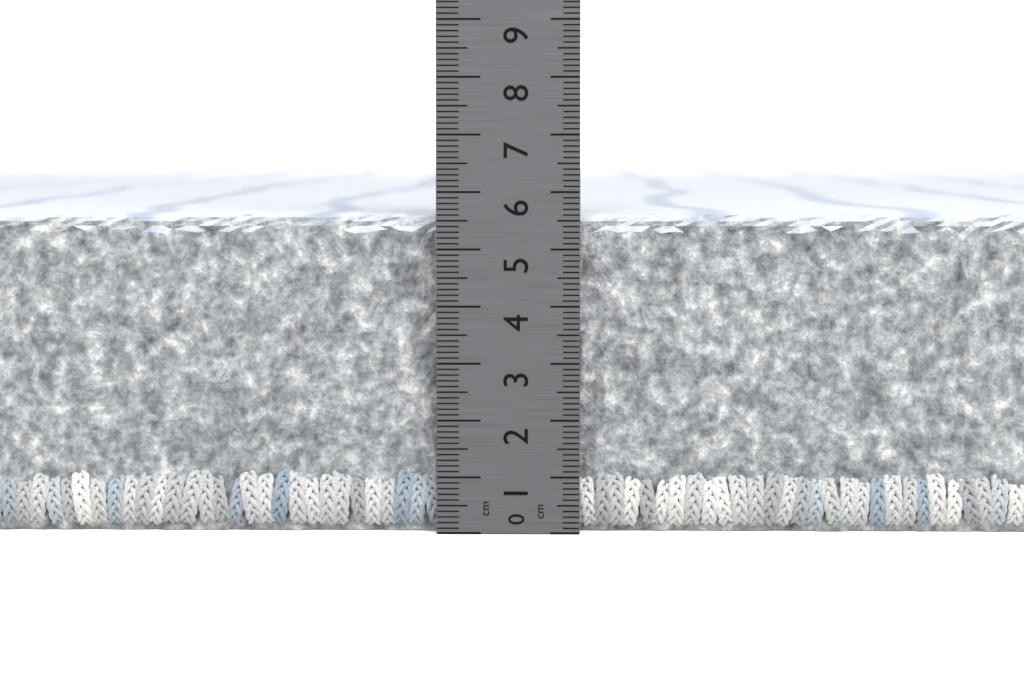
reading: 5.6 cm
